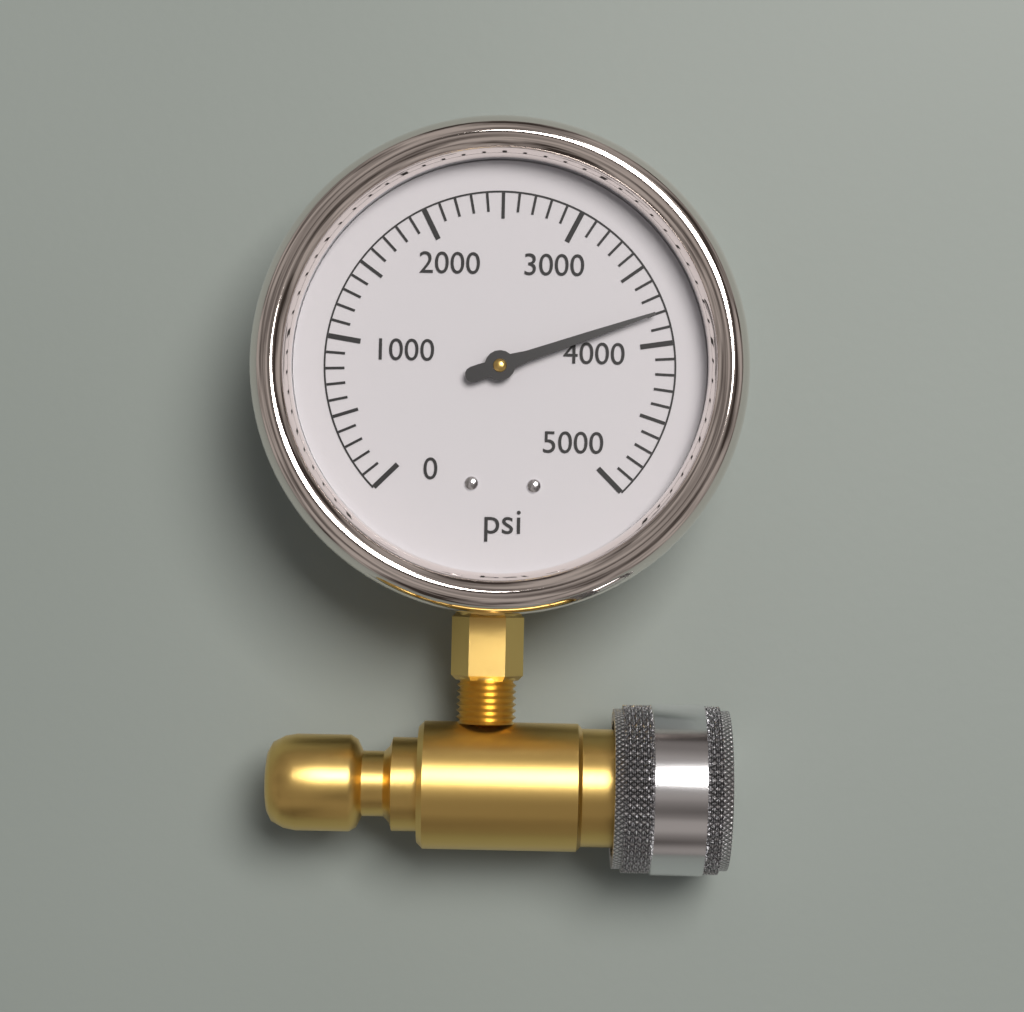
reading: 3800 psi
